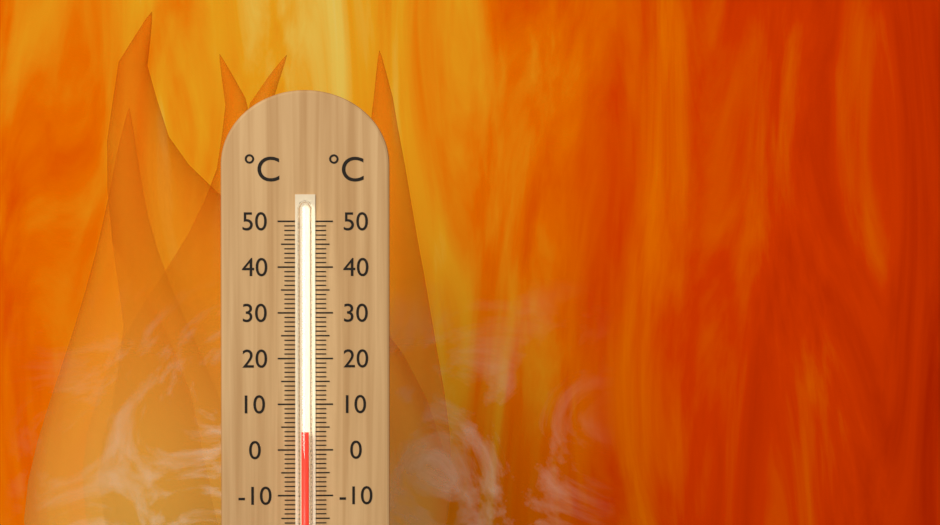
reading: 4 °C
